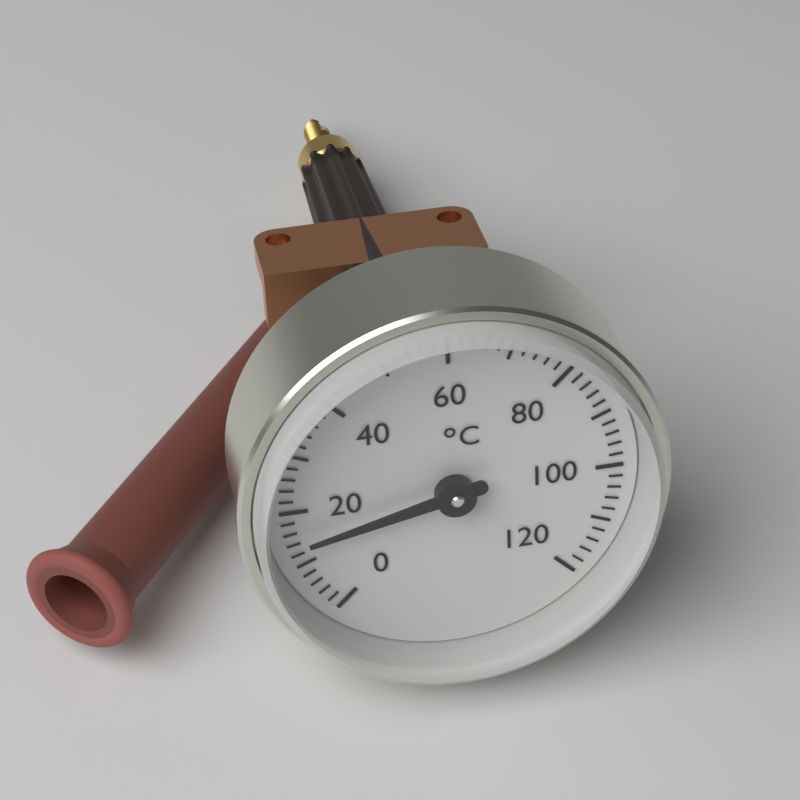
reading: 14 °C
